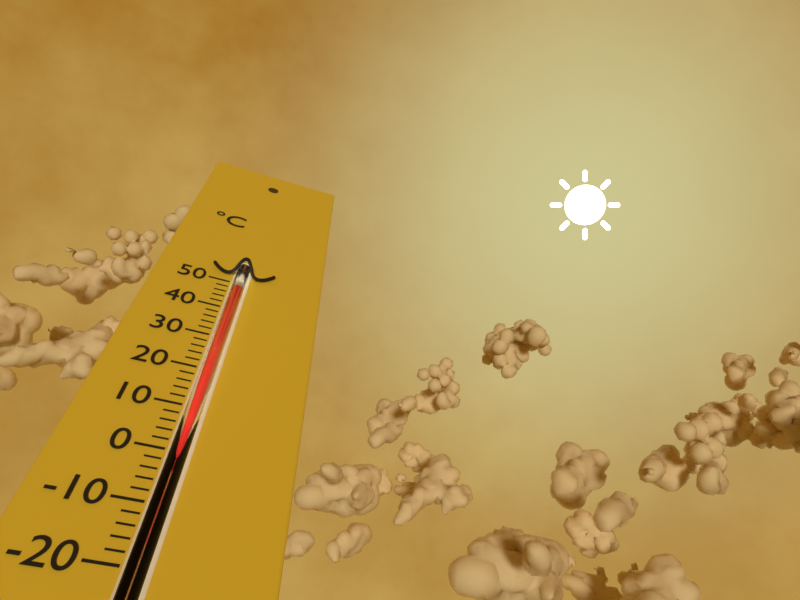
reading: 45 °C
